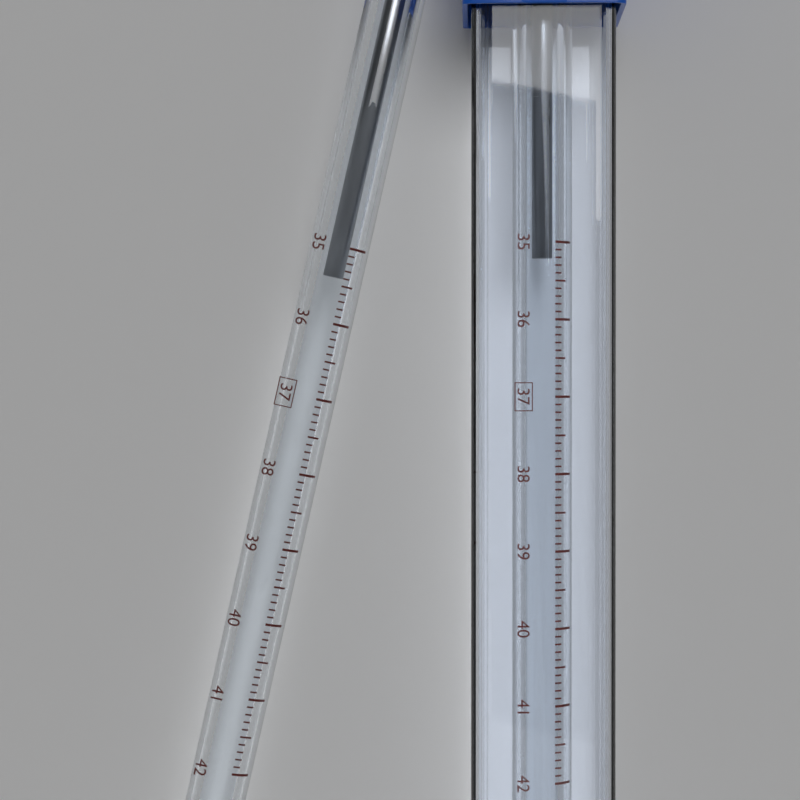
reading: 35.4 °C
